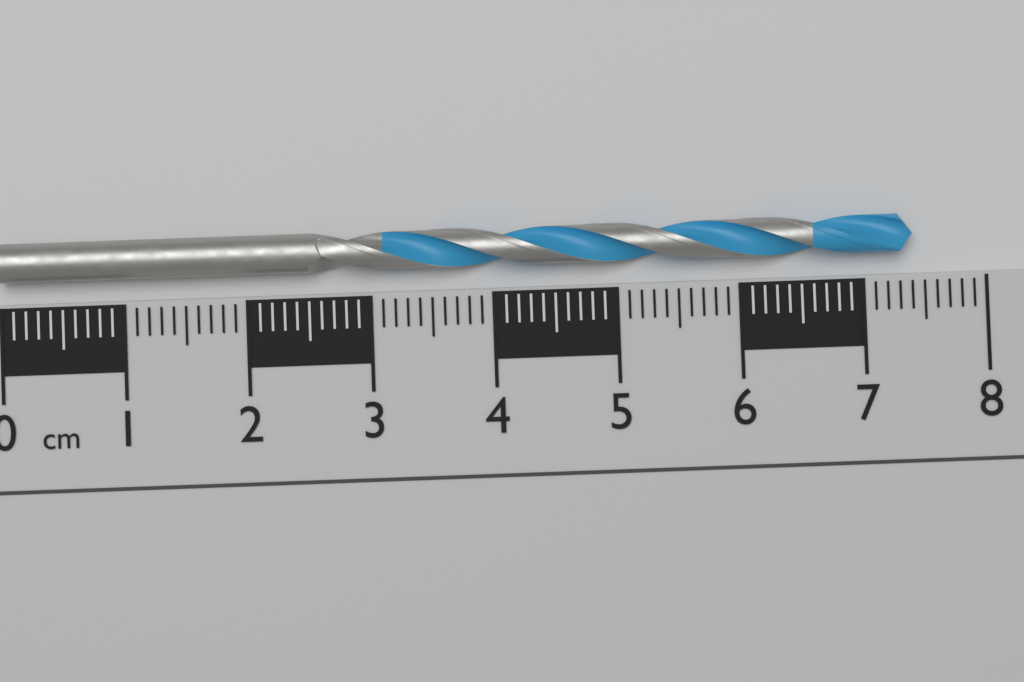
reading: 7.4 cm
